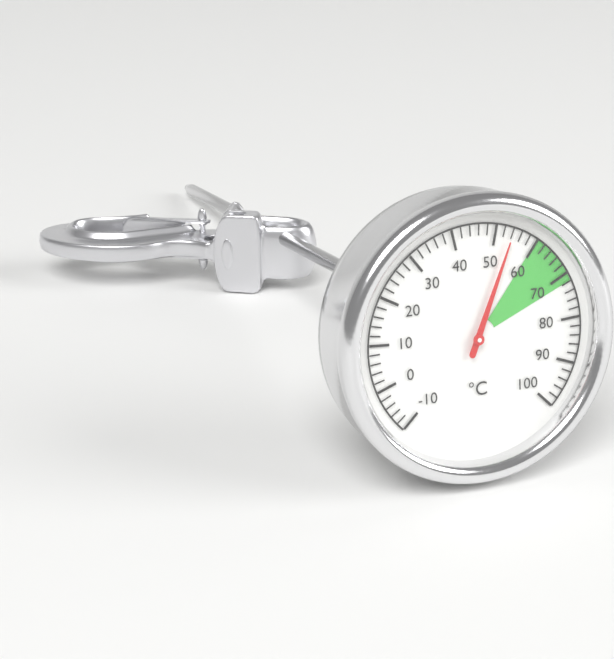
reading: 54 °C
